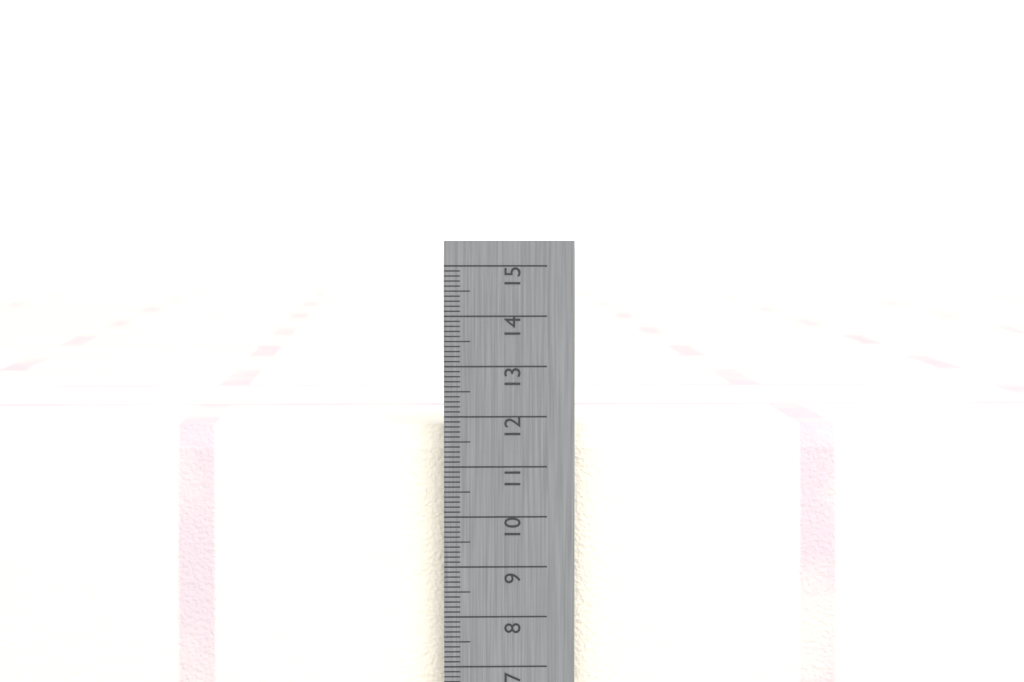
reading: 11.8 cm
